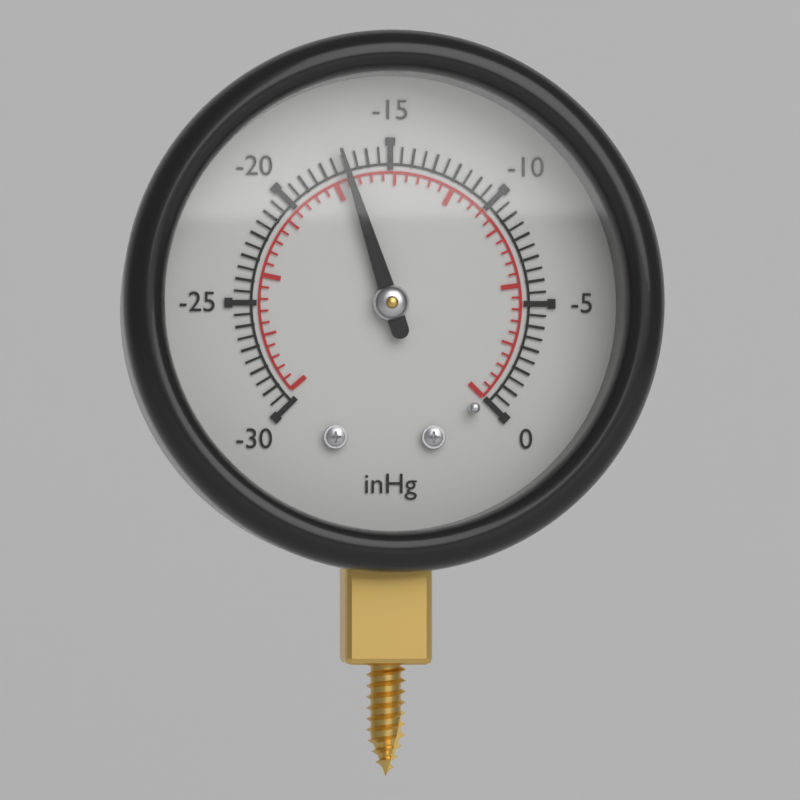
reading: -17.0 inHg
